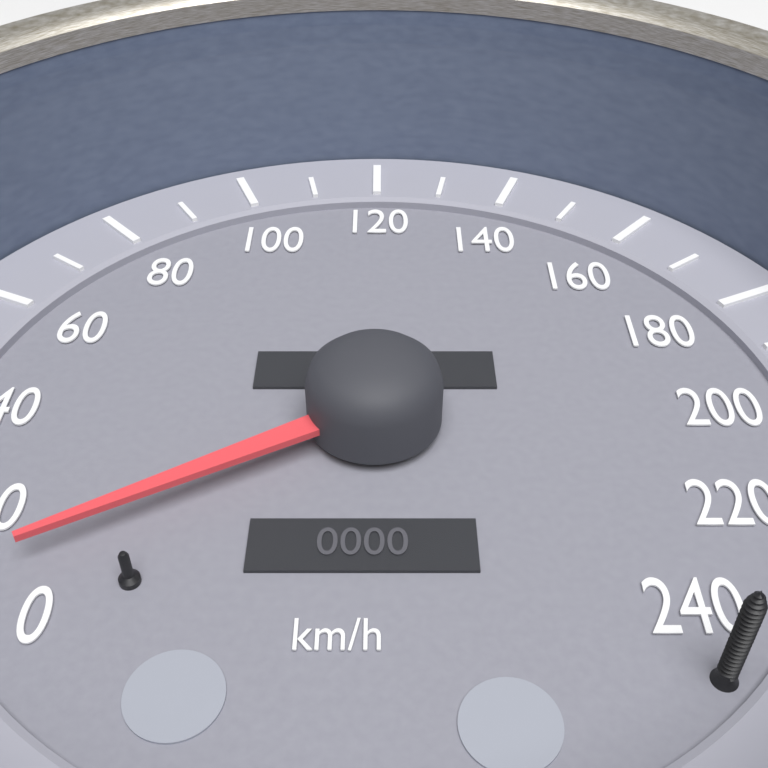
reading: 10 km/h
